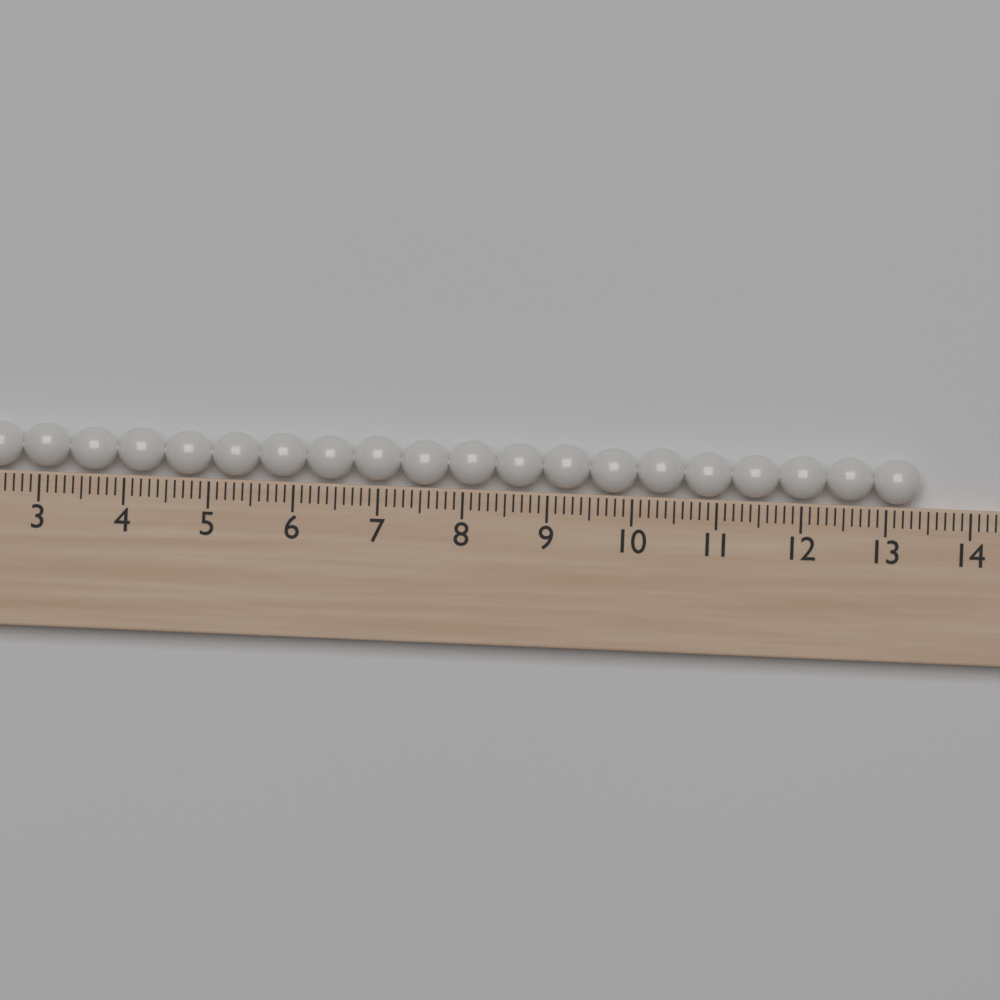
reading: 13.4 (no unit)
